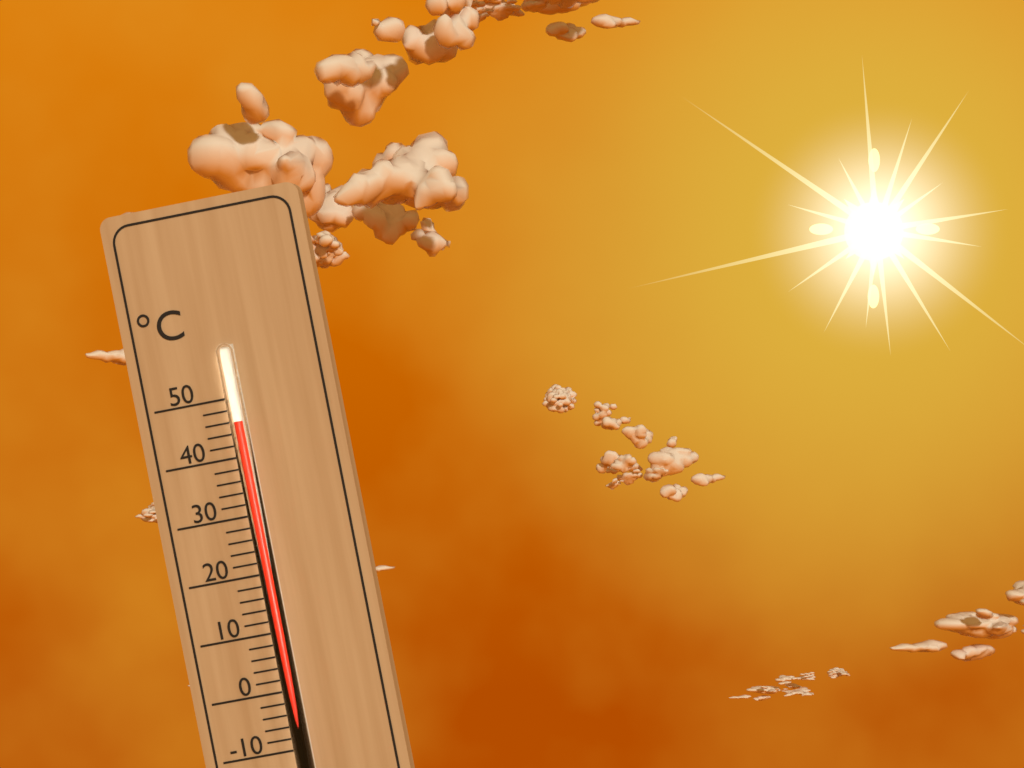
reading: 46 °C
